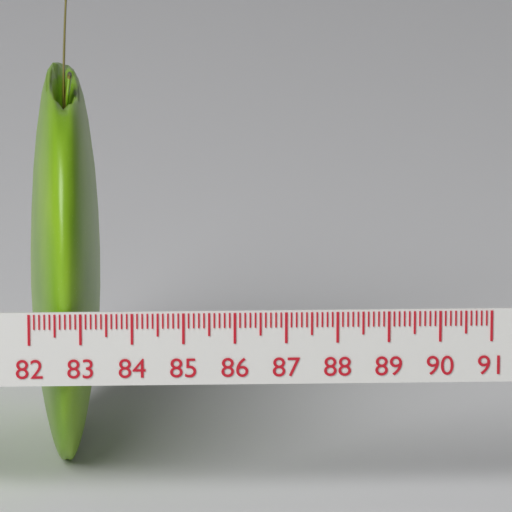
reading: 83.4 (no unit)
